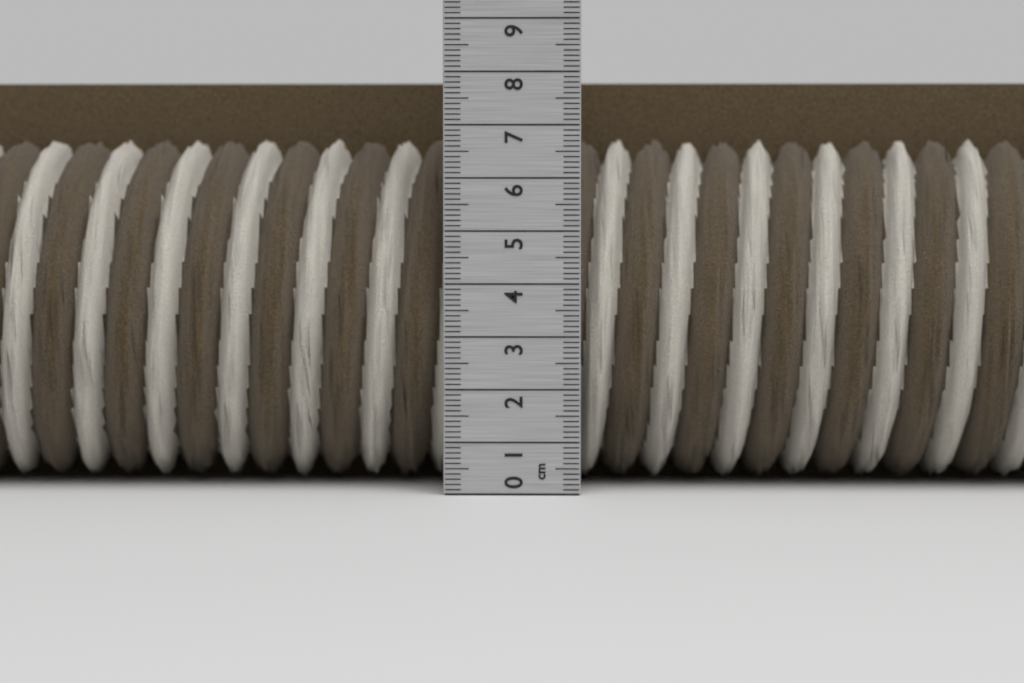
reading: 7.9 cm
